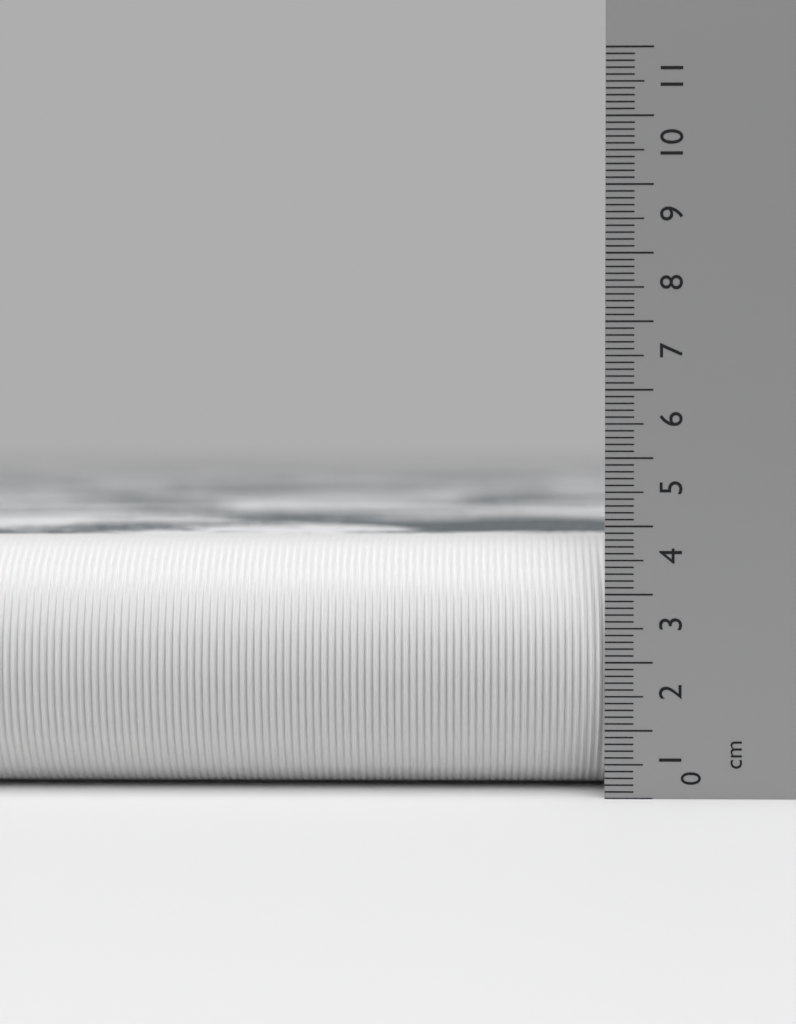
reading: 3.8 cm
